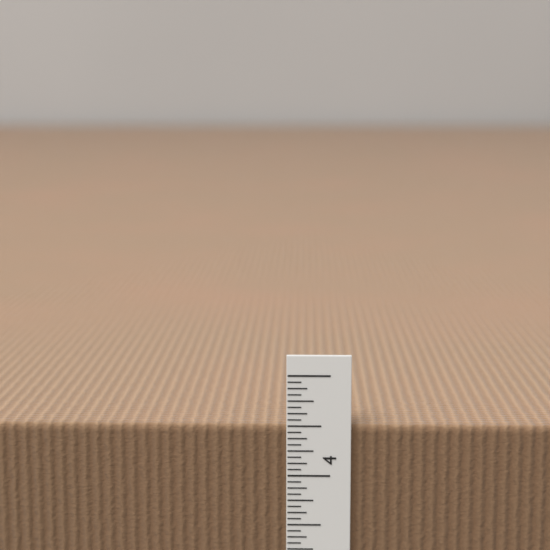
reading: 4.5000 in
